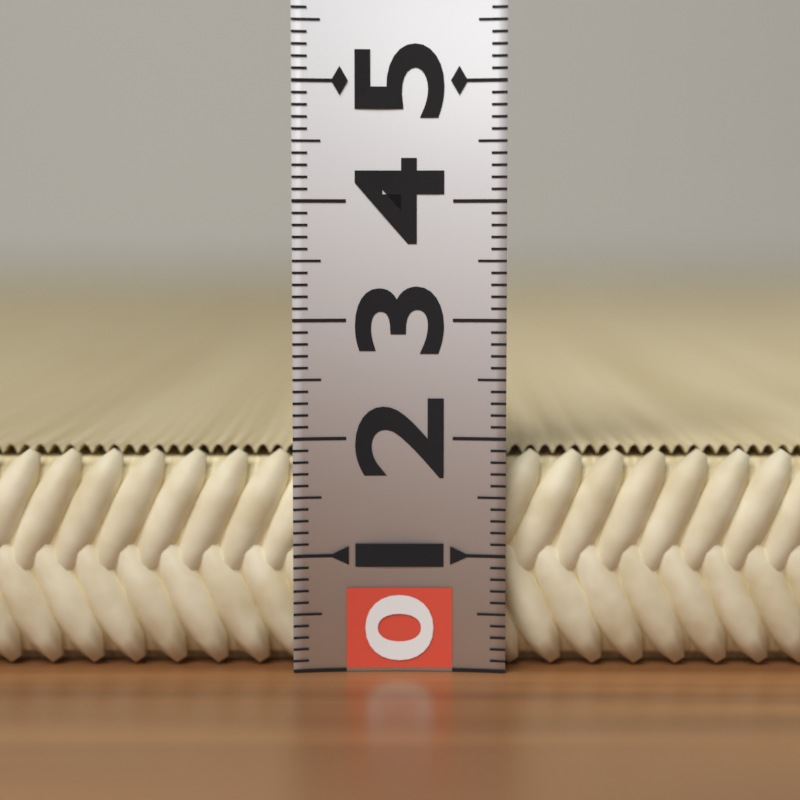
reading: 1.9 (no unit)
